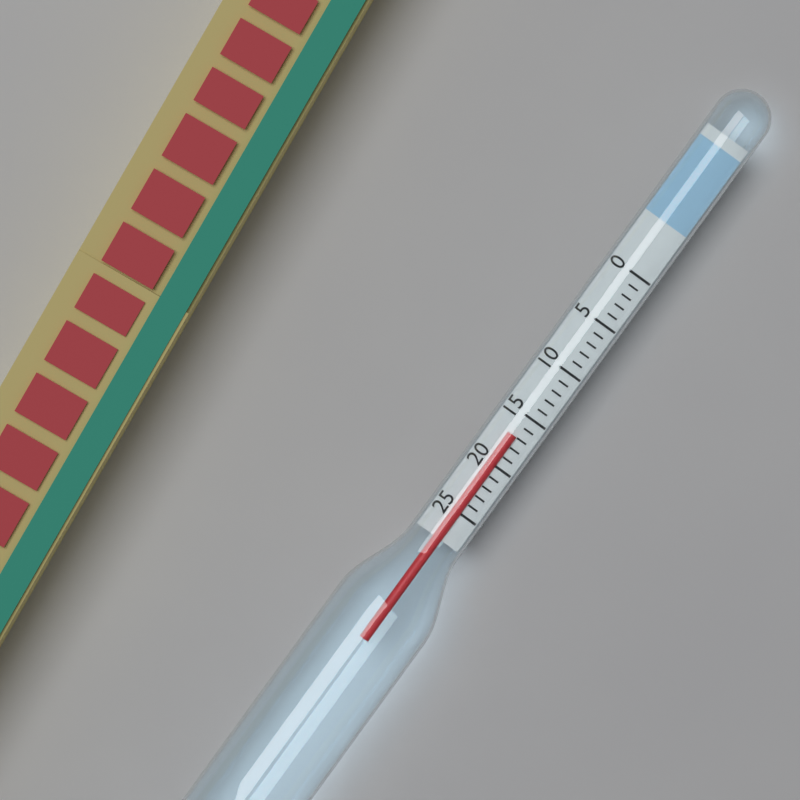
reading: 17 (no unit)
